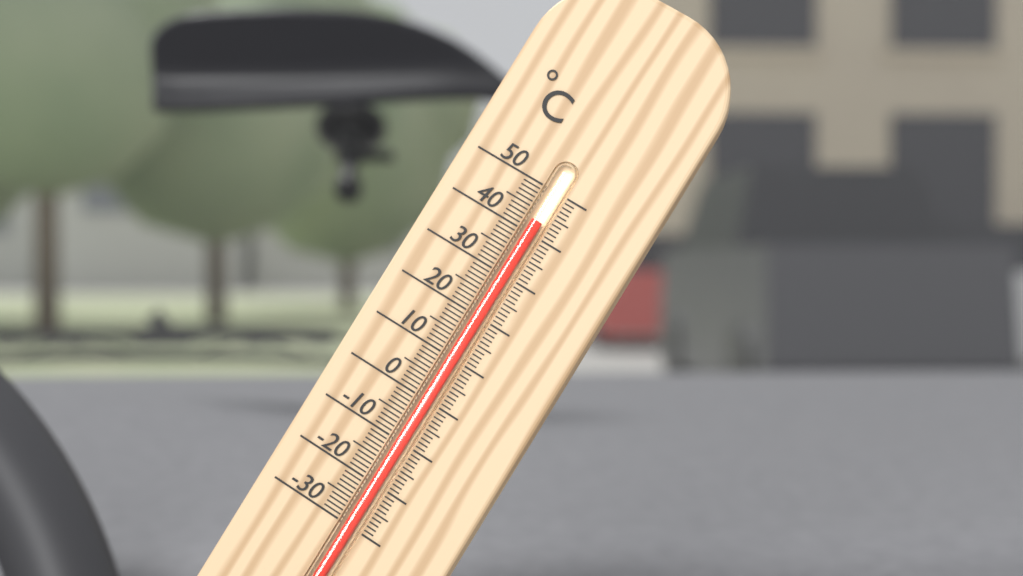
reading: 43 °C
